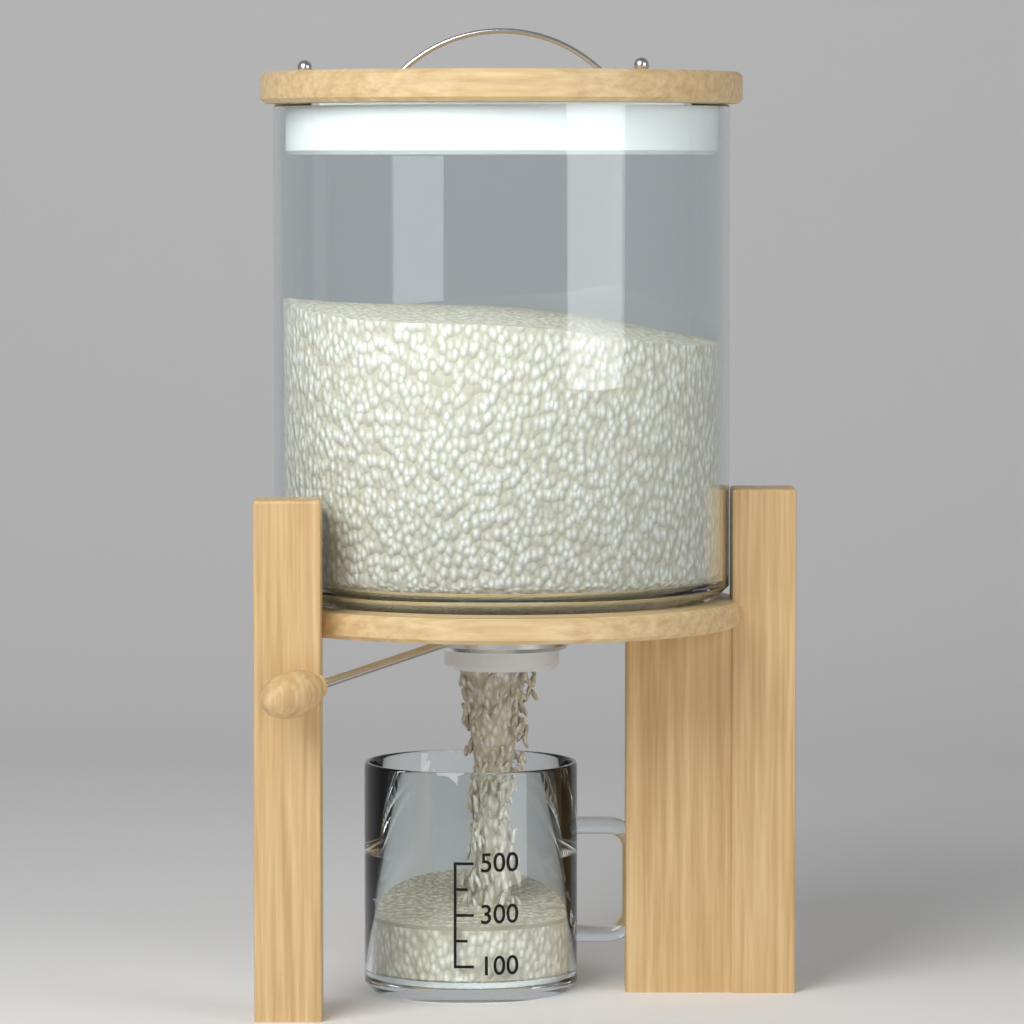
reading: 250 (no unit)
